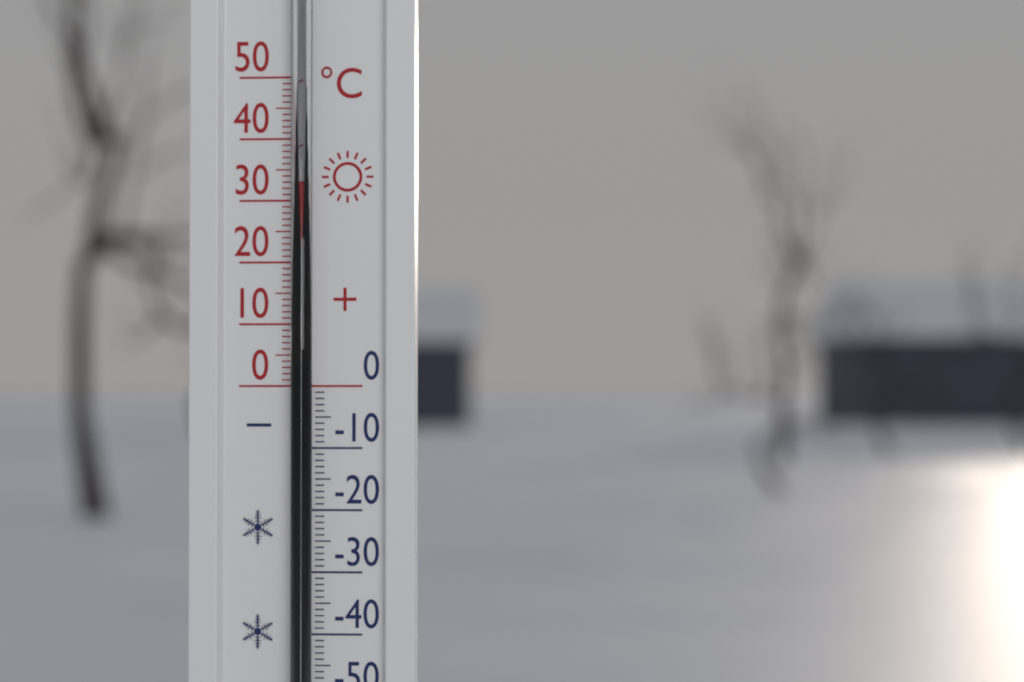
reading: 33 °C
